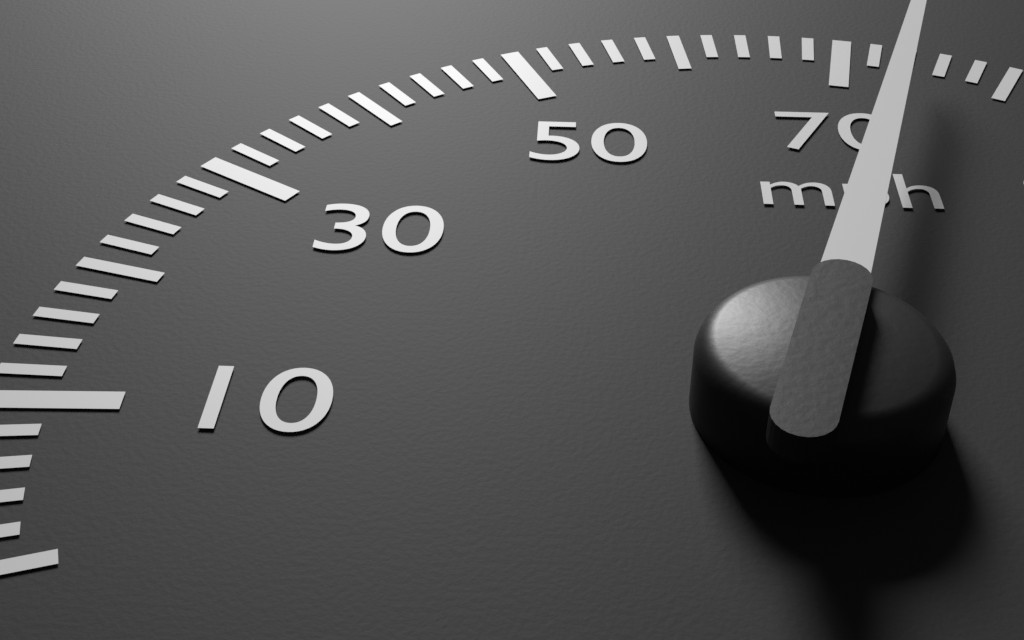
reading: 74 mph
